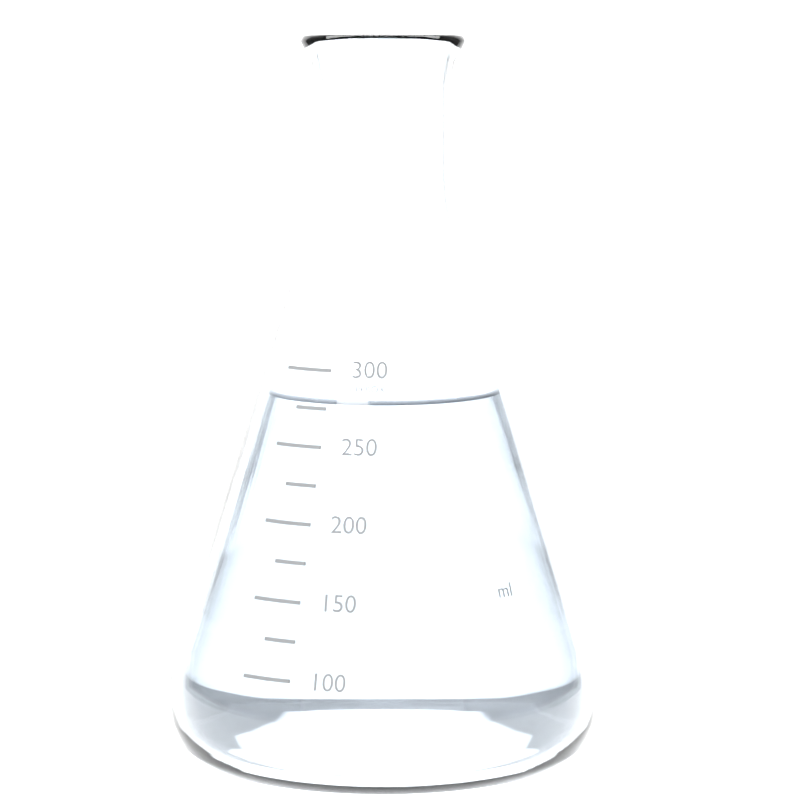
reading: 280 ml
